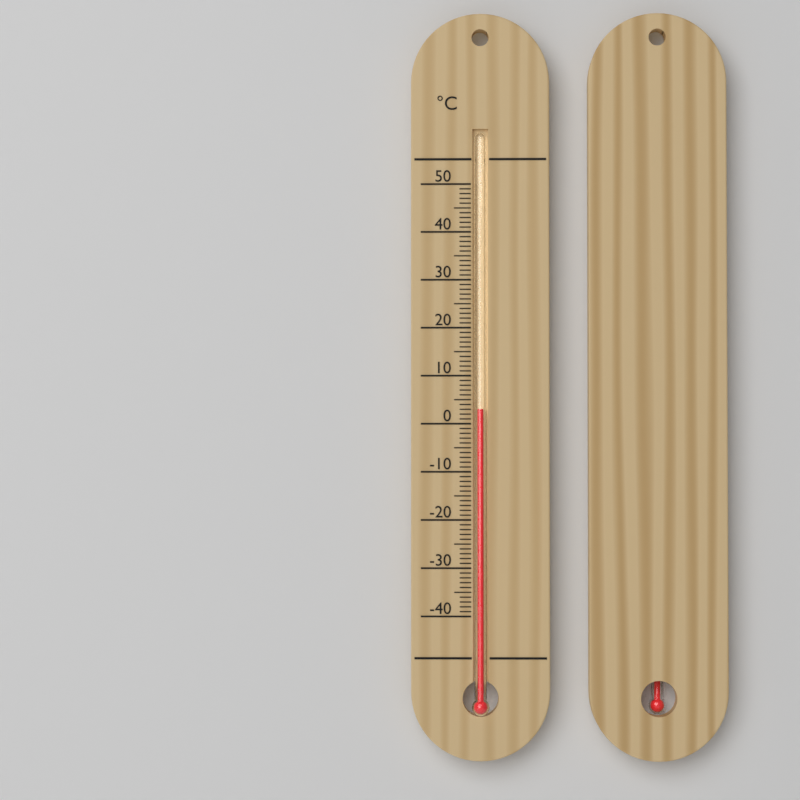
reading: 3 °C
